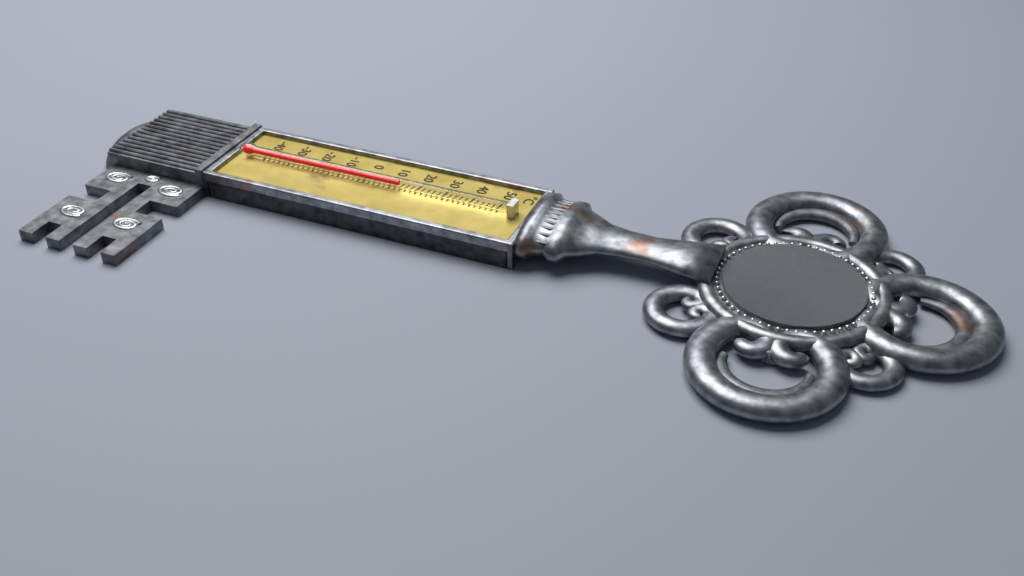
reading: 14 °C
